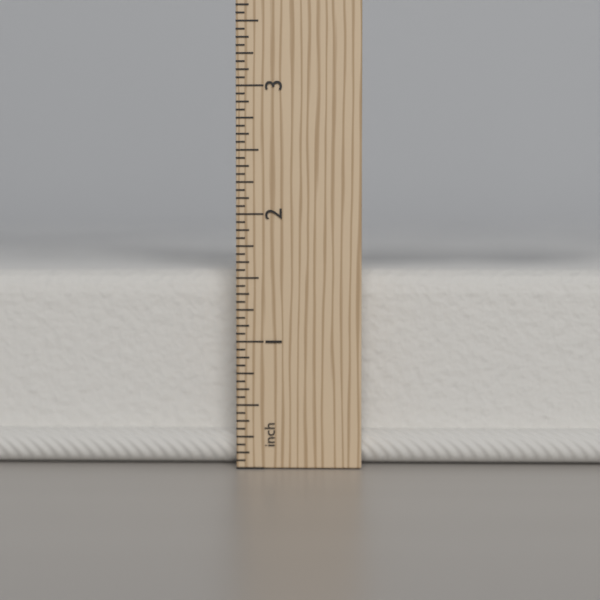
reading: 1.5625 in
